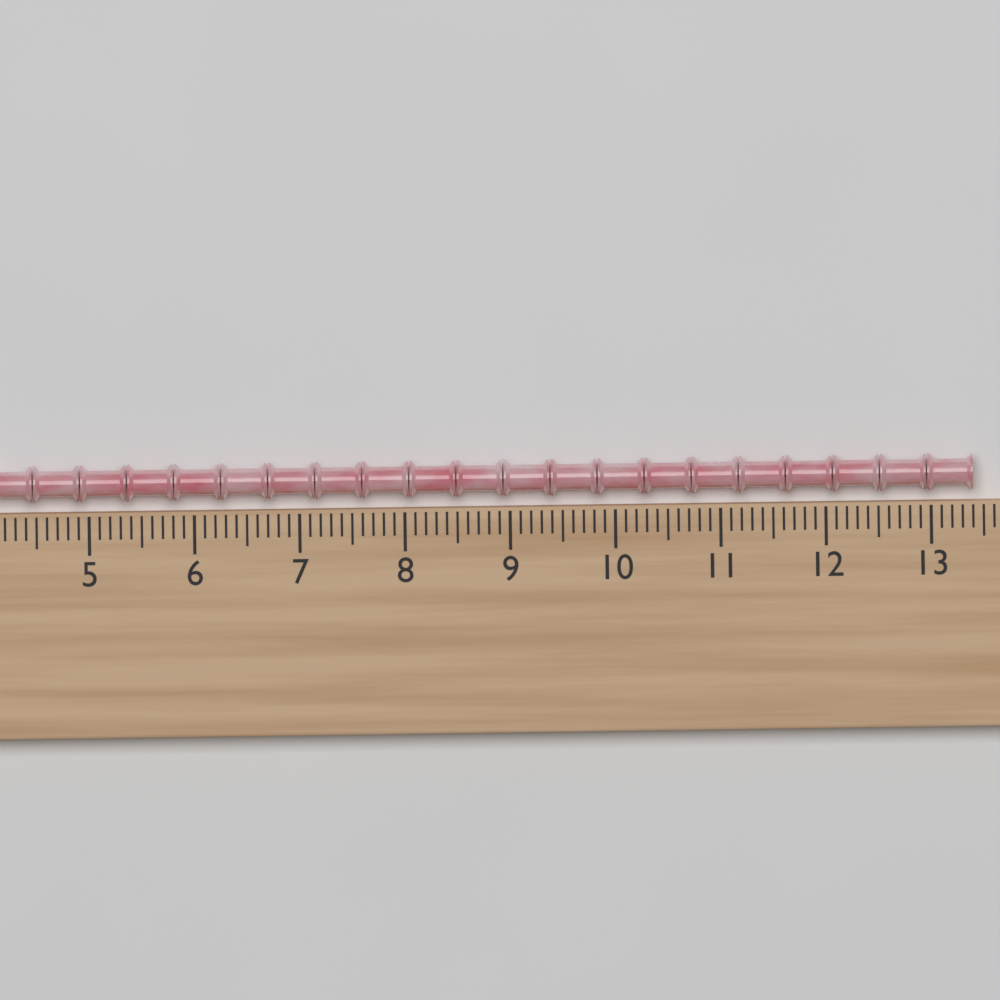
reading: 13.4 (no unit)
